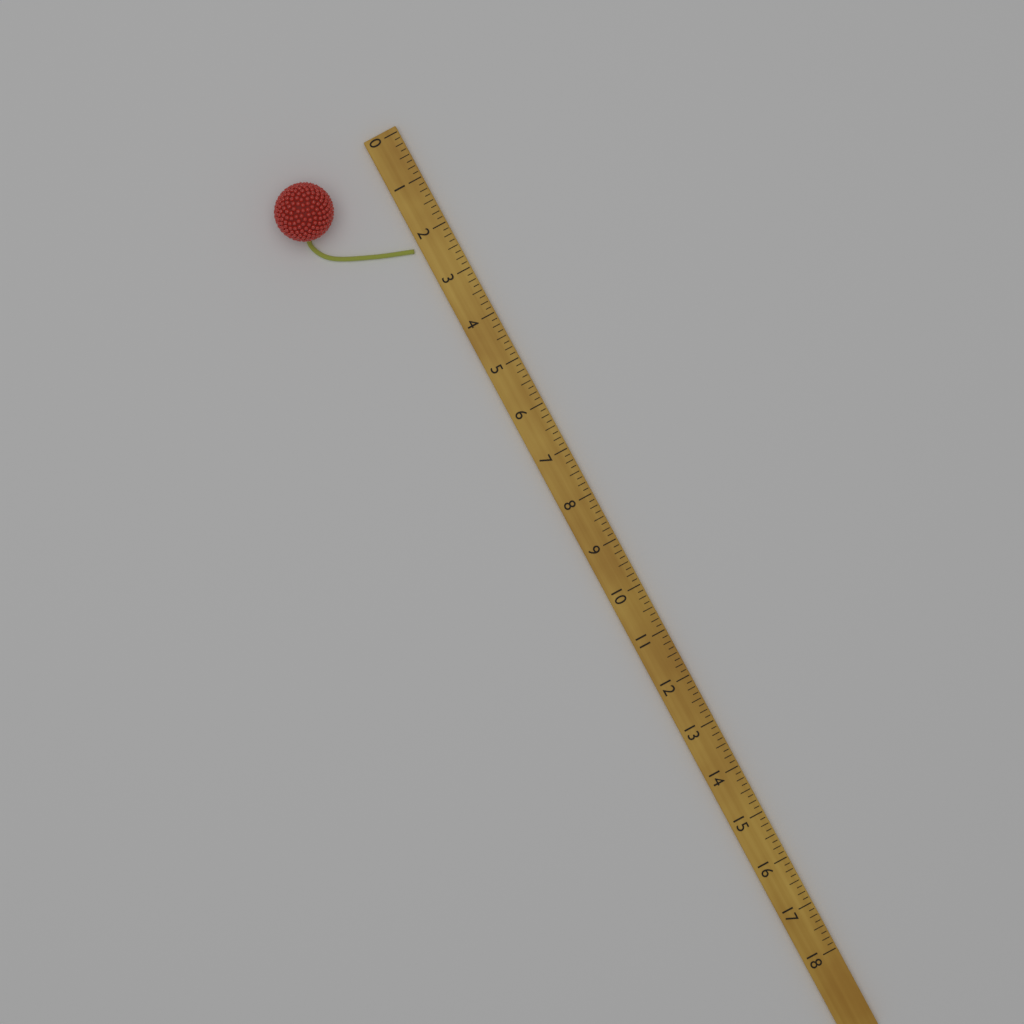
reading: 2.250 (no unit)
